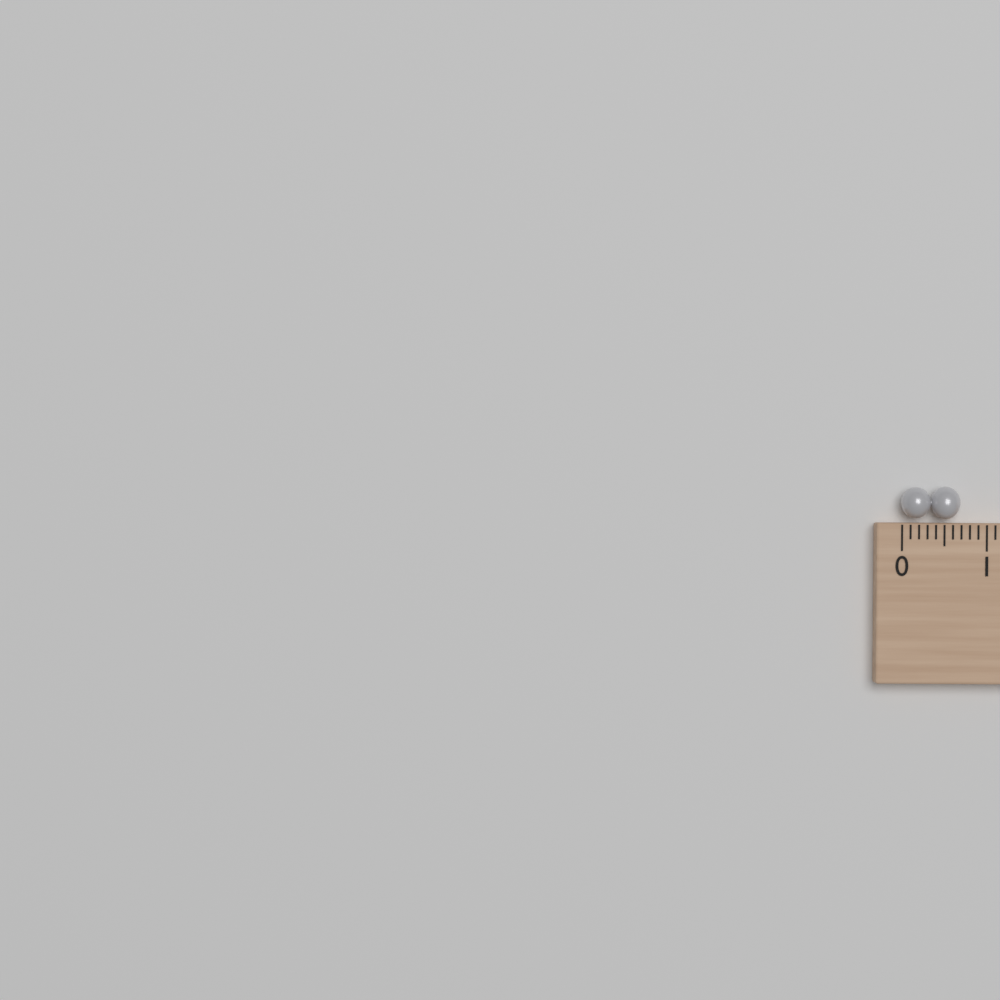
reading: 0.7 (no unit)
